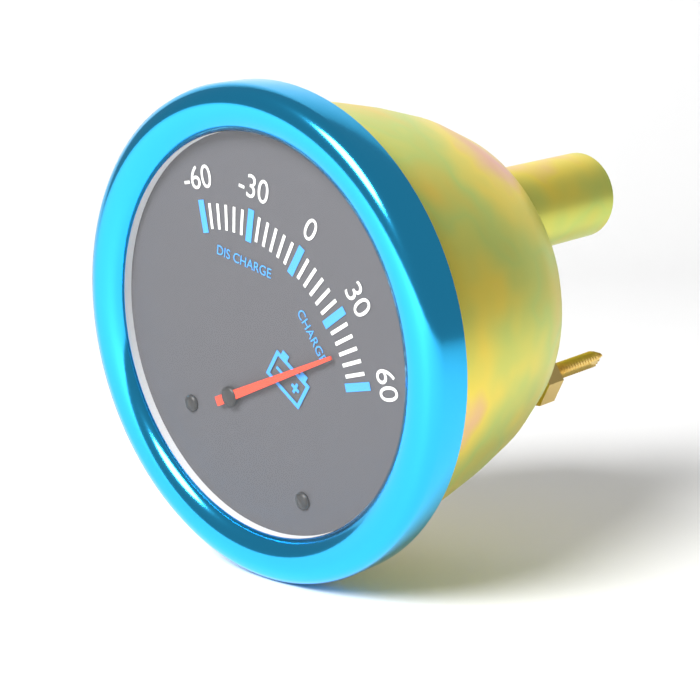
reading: 45 (no unit)
